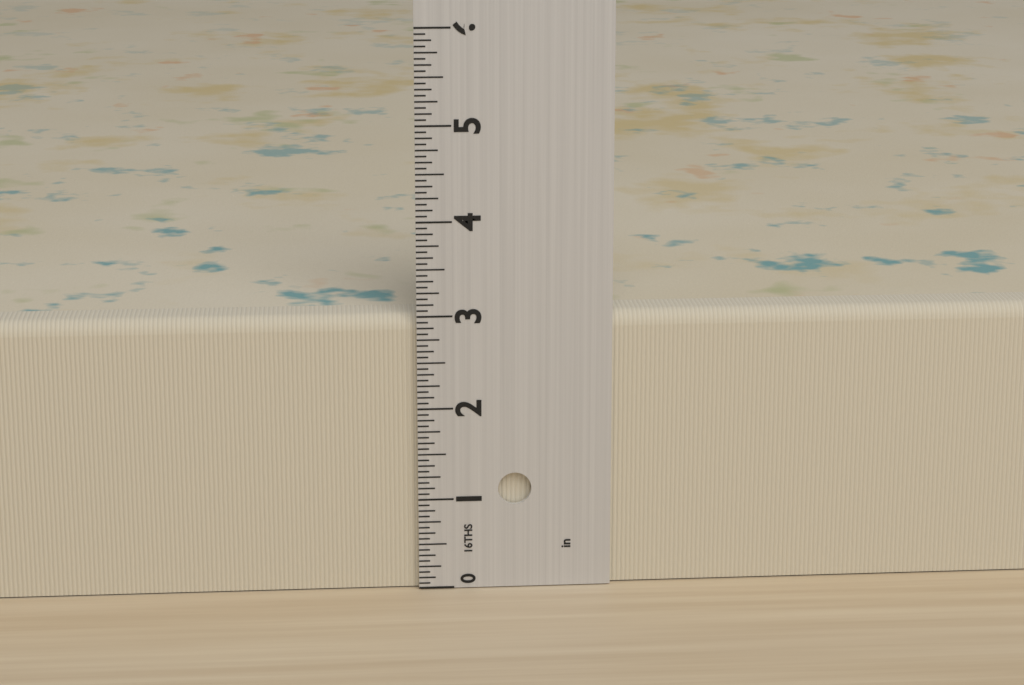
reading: 3.0000 in
